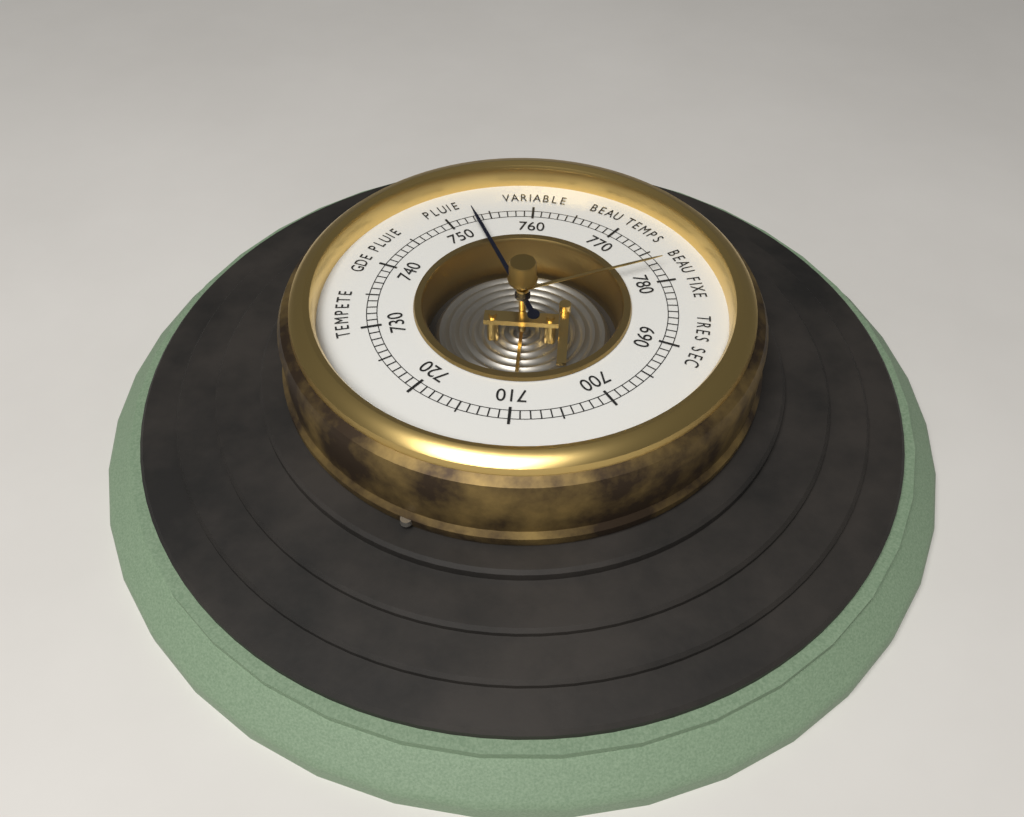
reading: 753 (no unit)
